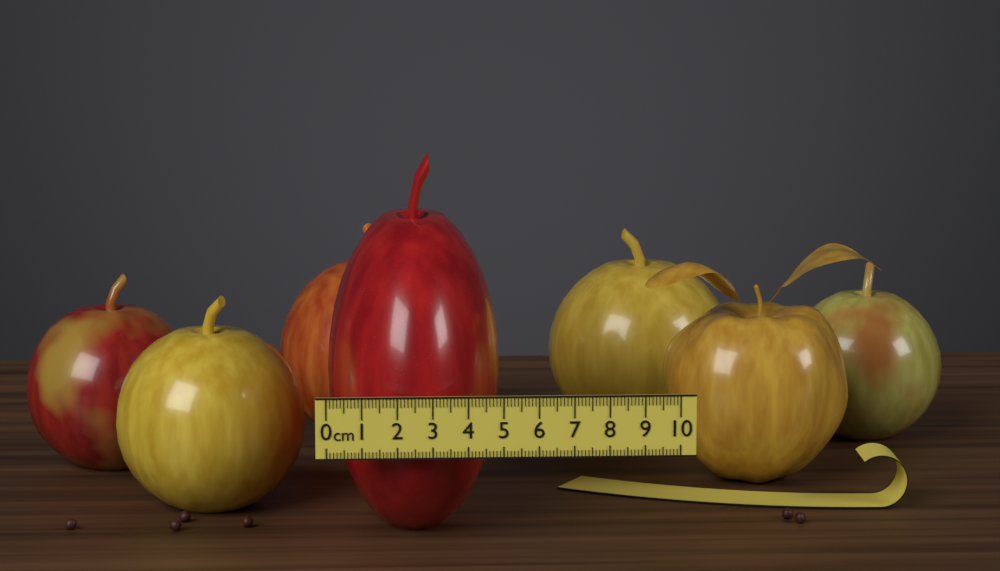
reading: 5.1 cm
